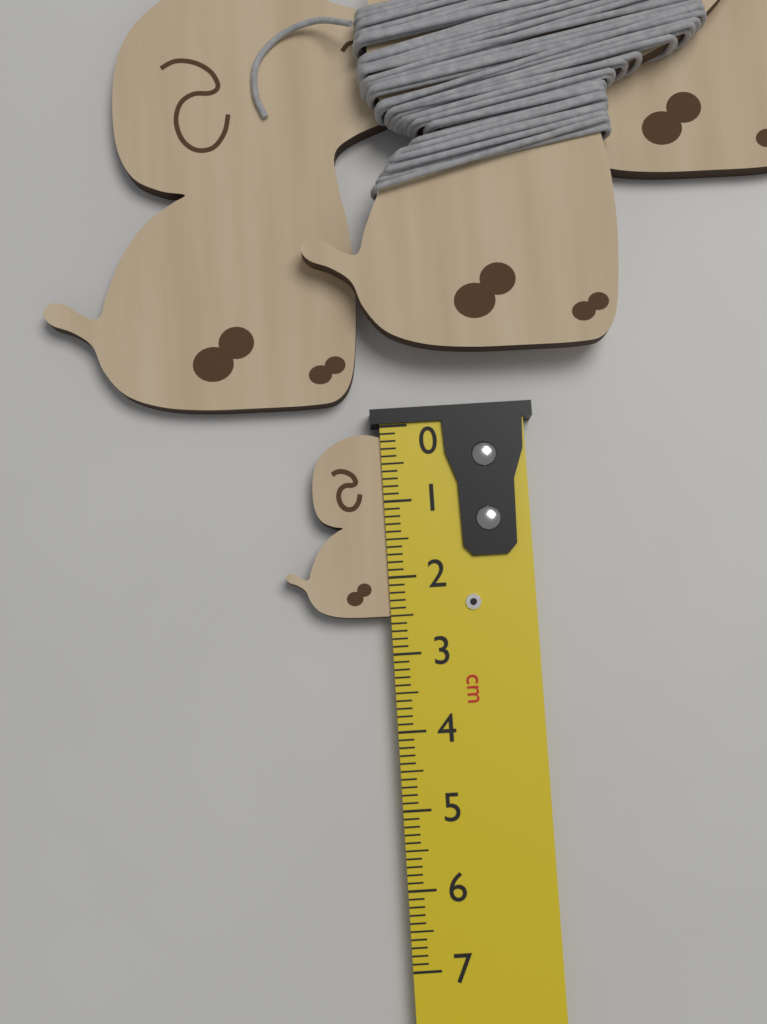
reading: 2.5 cm
